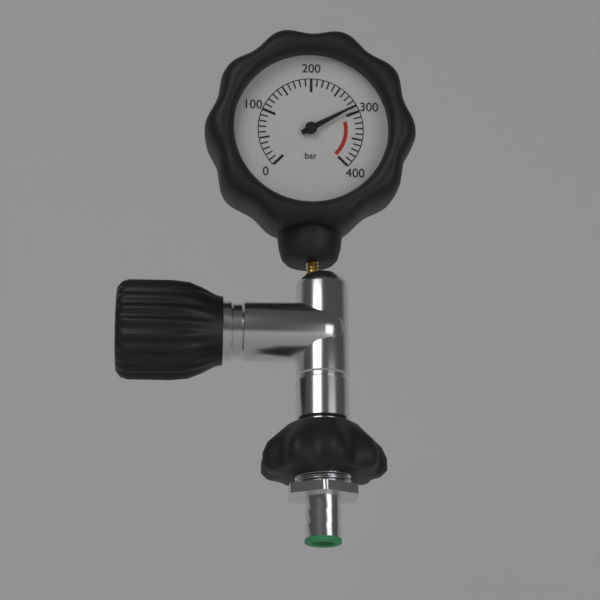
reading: 290 bar
